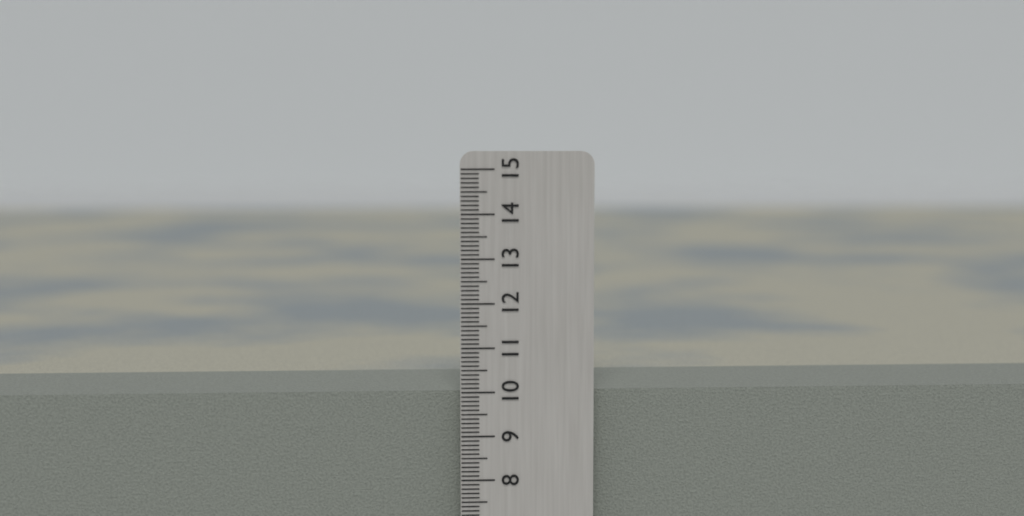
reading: 10.0 cm
